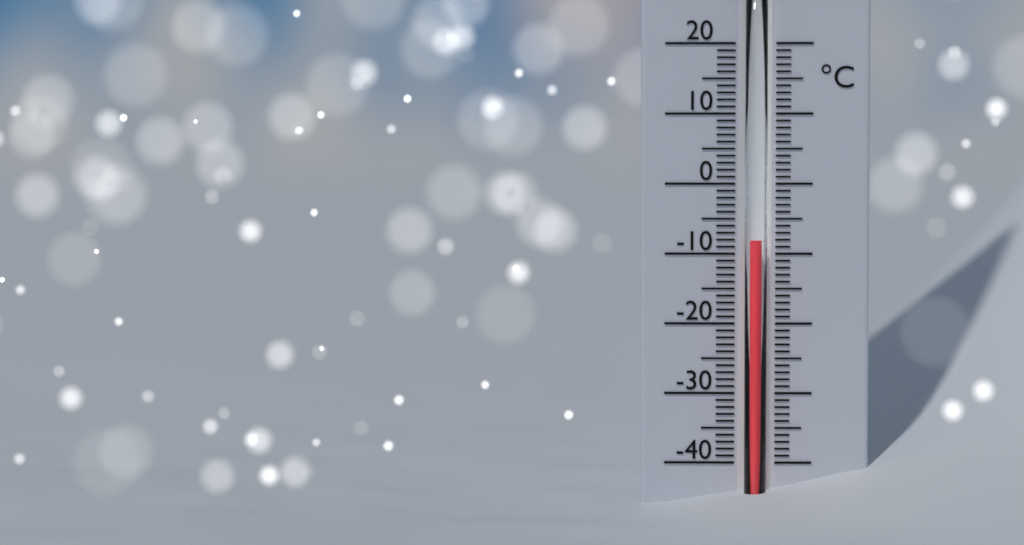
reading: -8 °C
